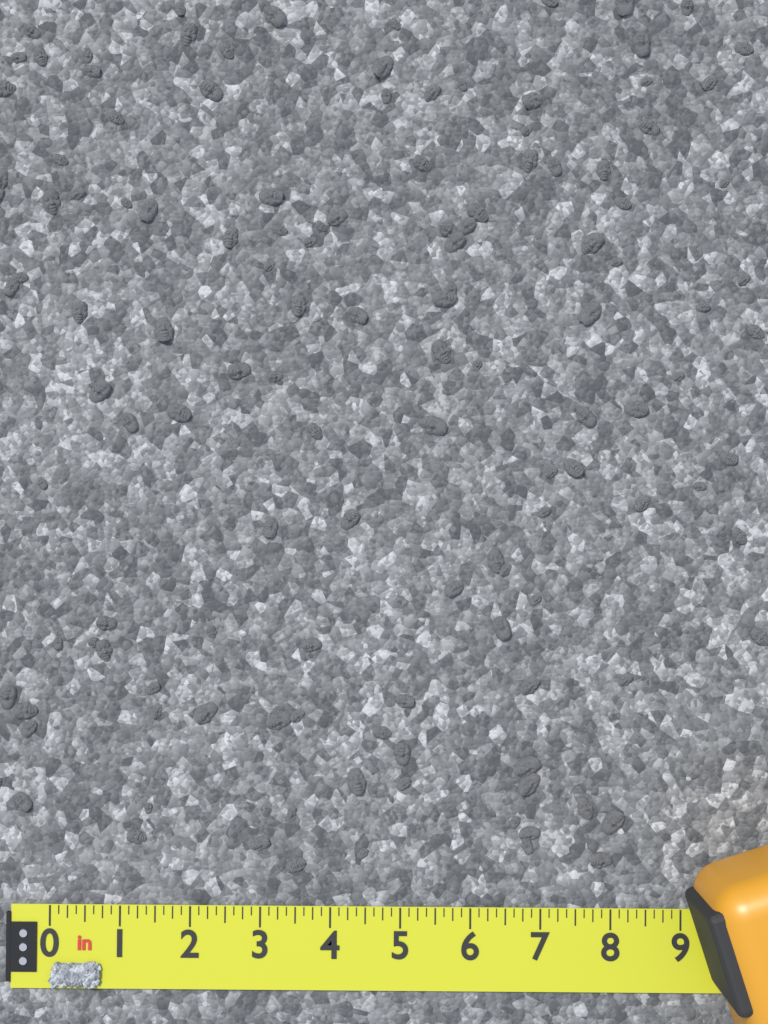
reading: 0.750 in
